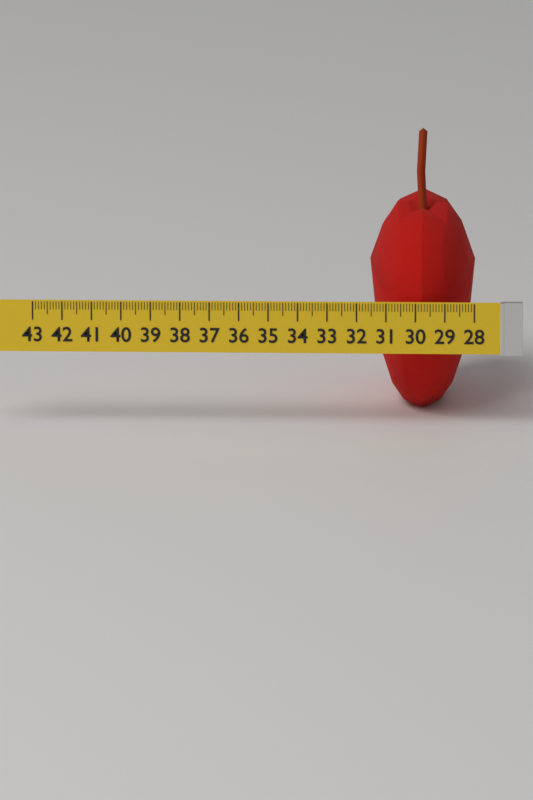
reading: 31.6 (no unit)
